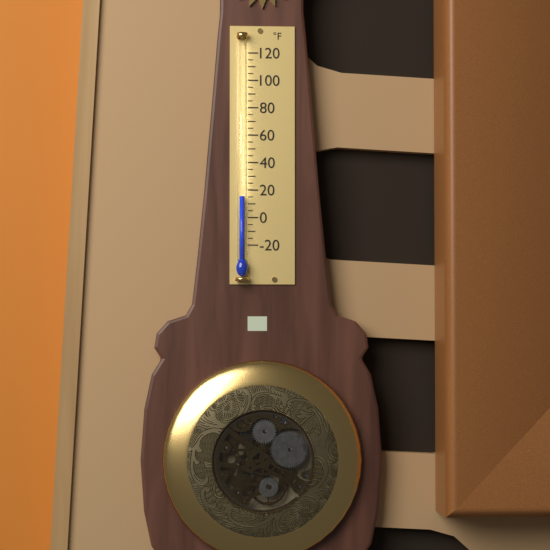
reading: 15 °F
